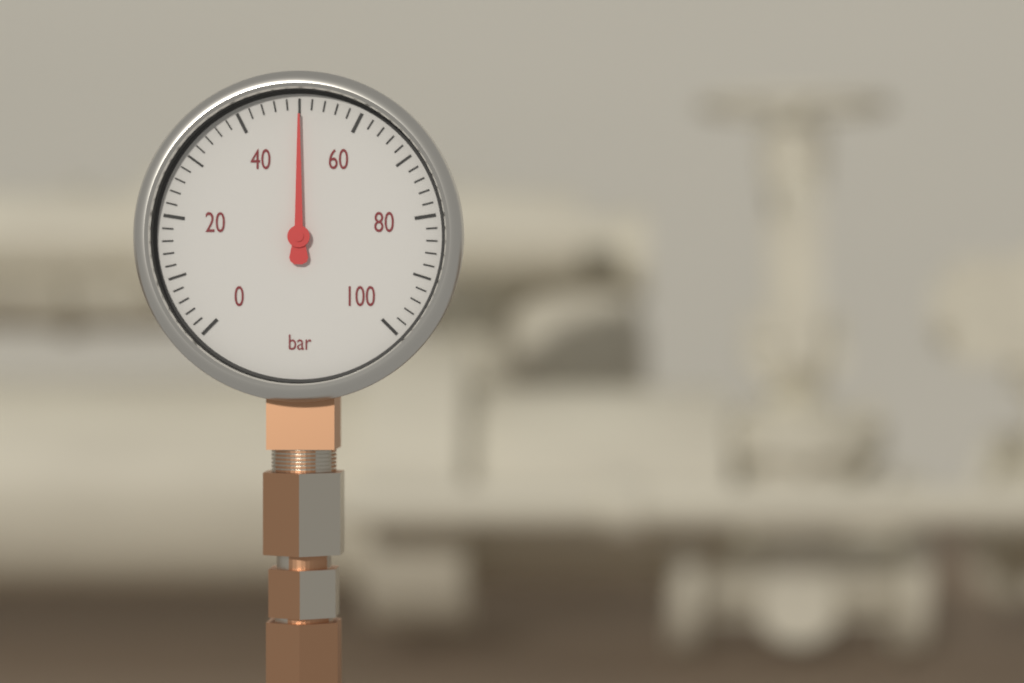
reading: 50 bar
